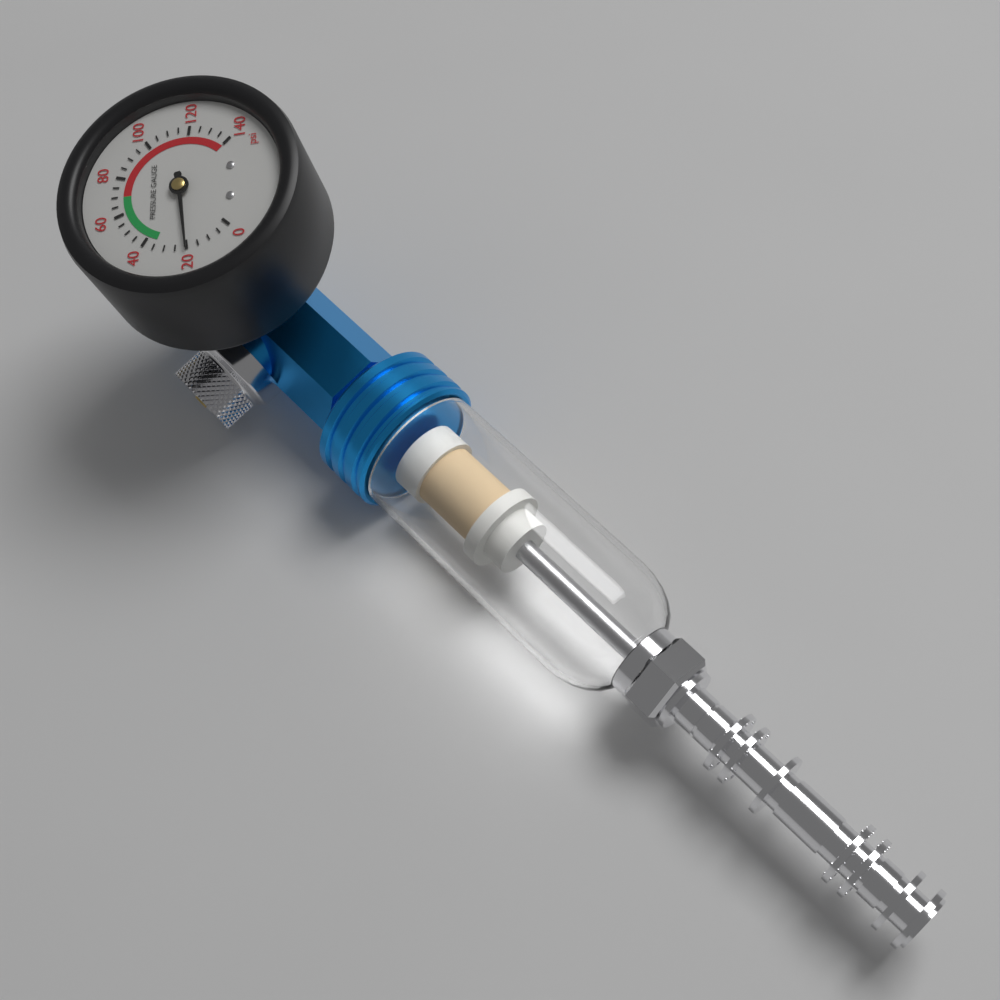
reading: 20 psi
